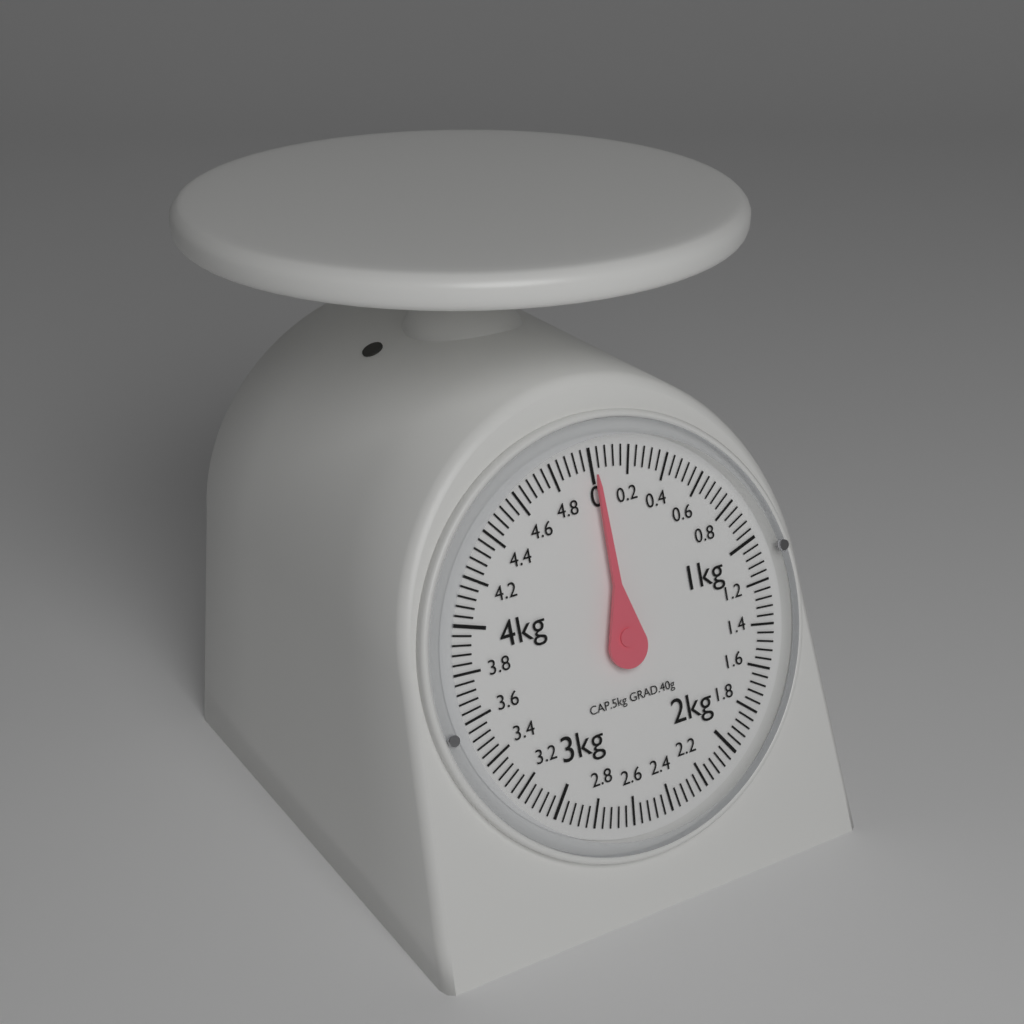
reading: 0.00 kg
